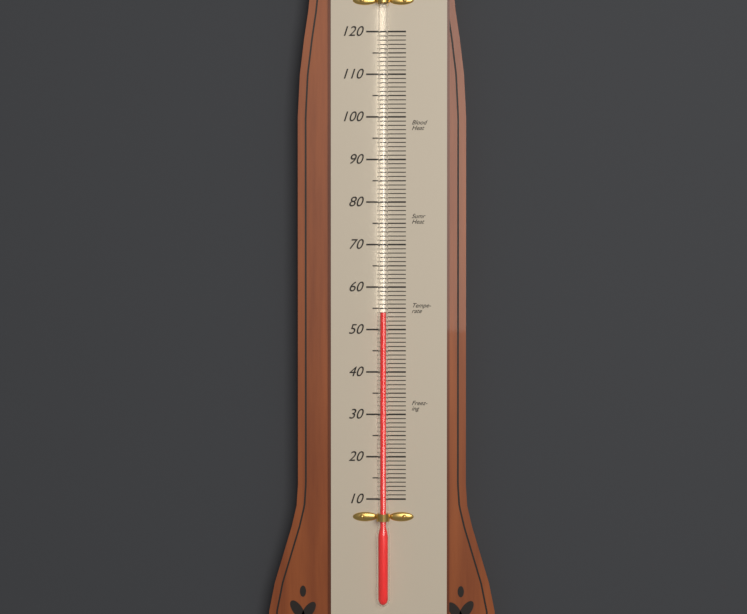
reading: 54 (no unit)
